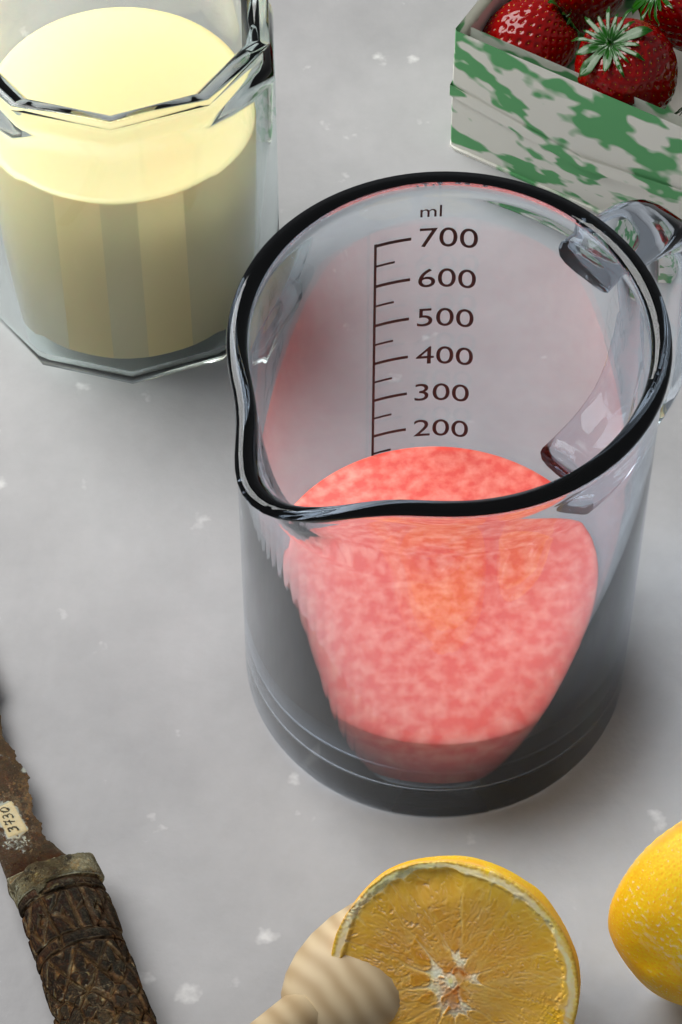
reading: 150 ml
